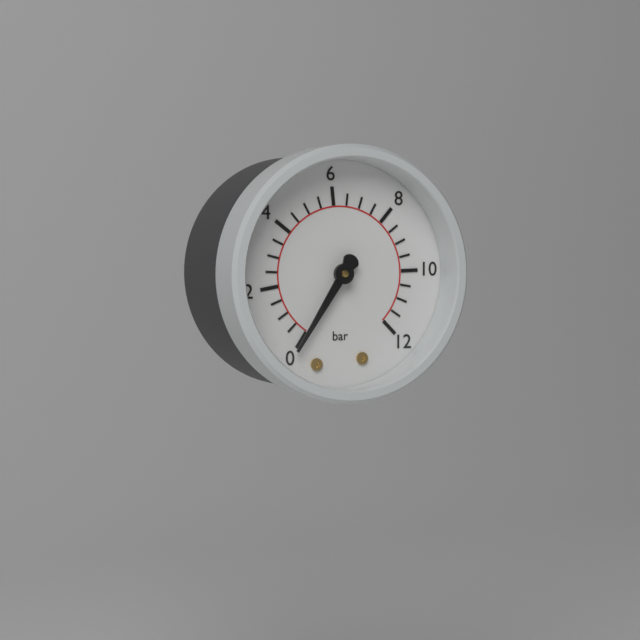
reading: 0.0 bar
